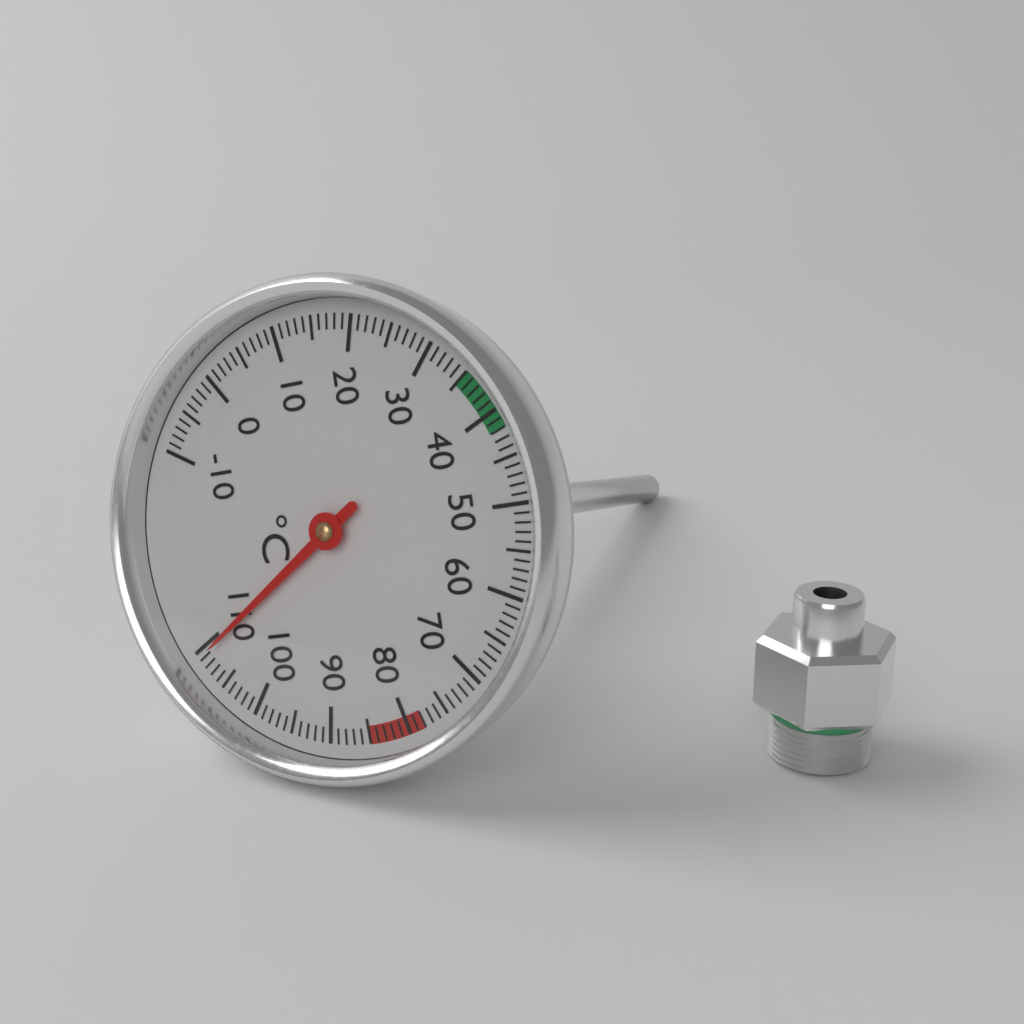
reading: 109 °C
